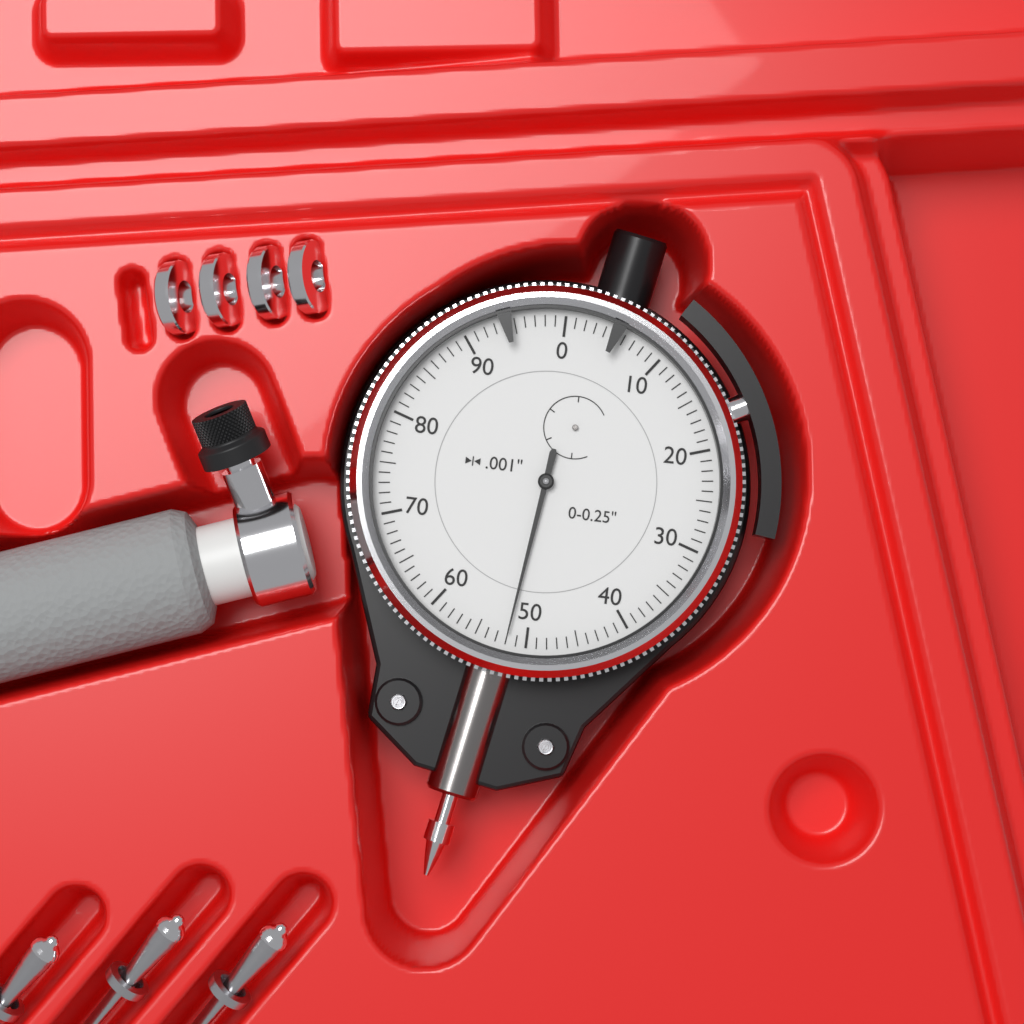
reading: 0.052 in
